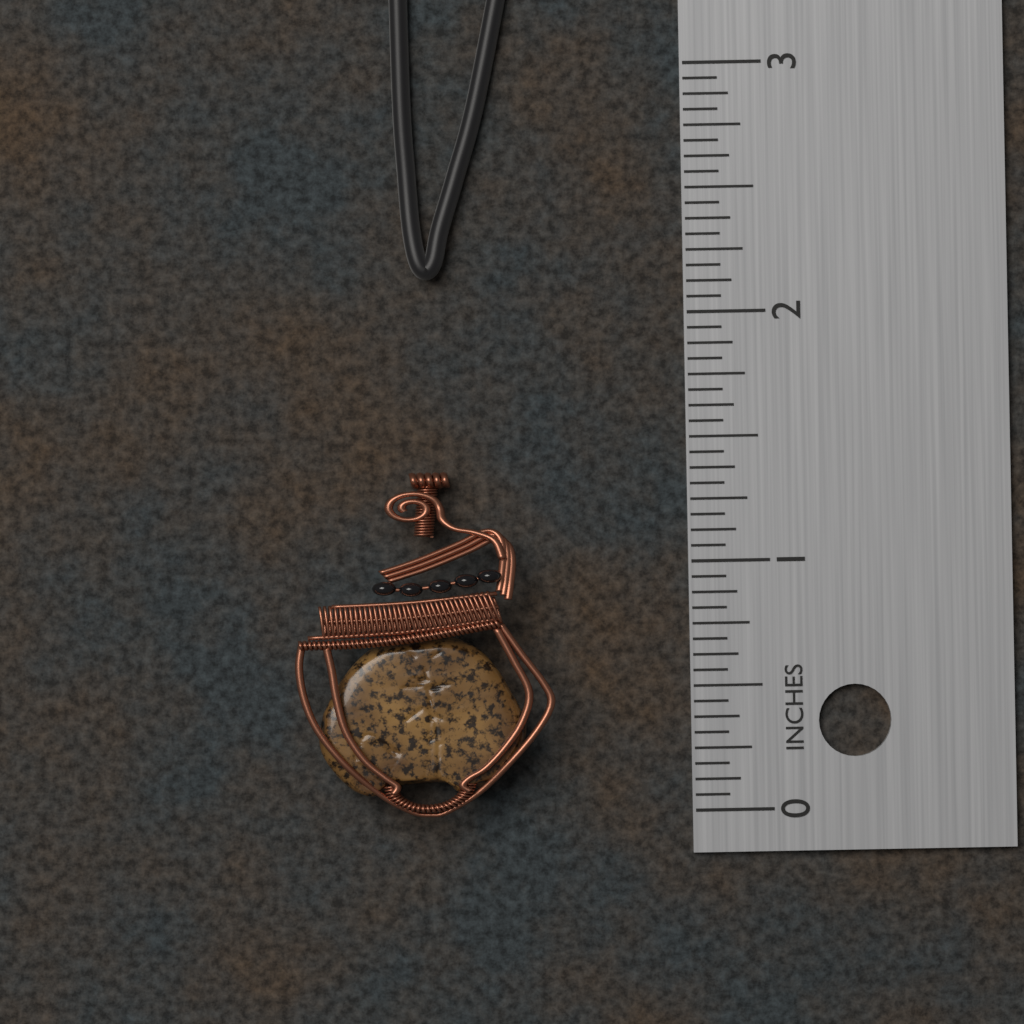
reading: 1.3750 in
